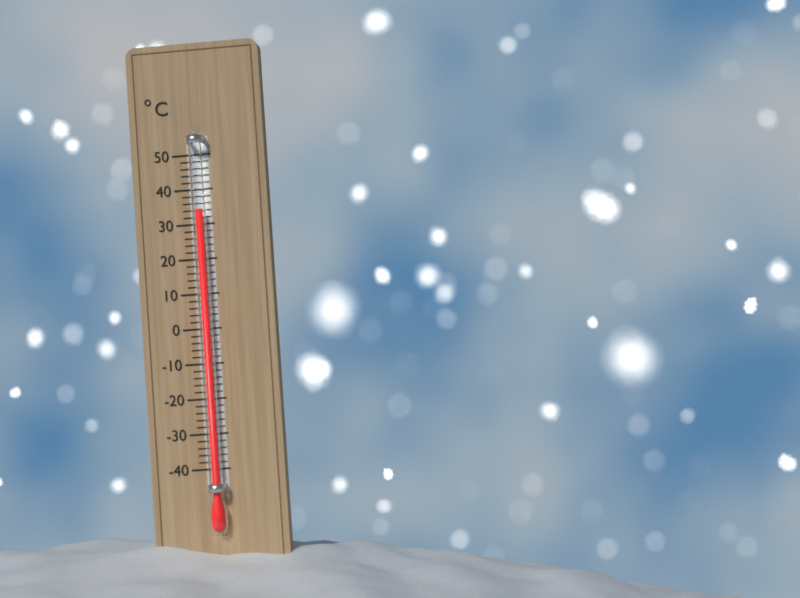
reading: 34 °C
